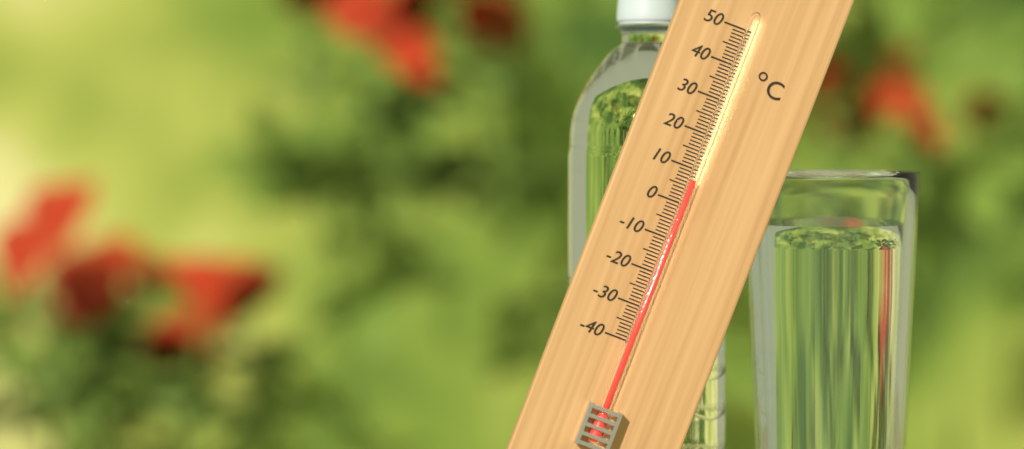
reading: 7 °C
